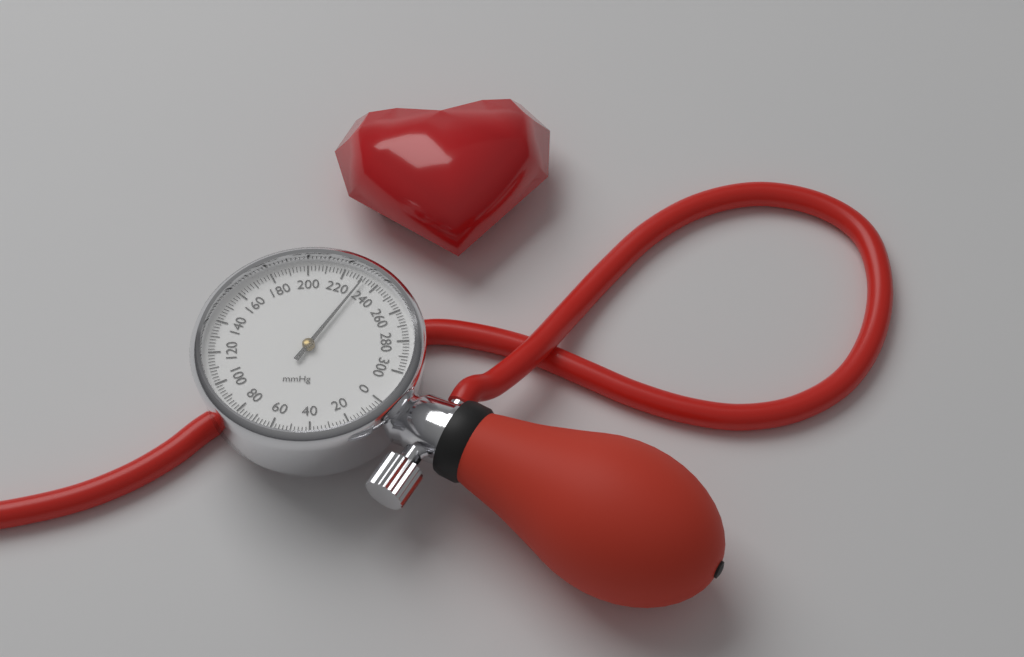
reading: 232 mmHg
